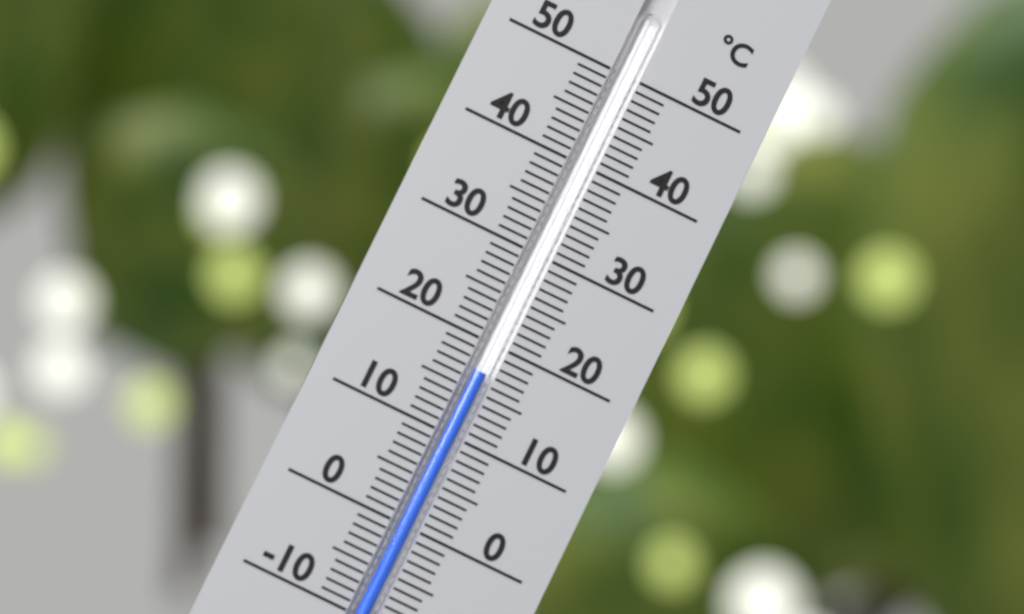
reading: 17 °C
